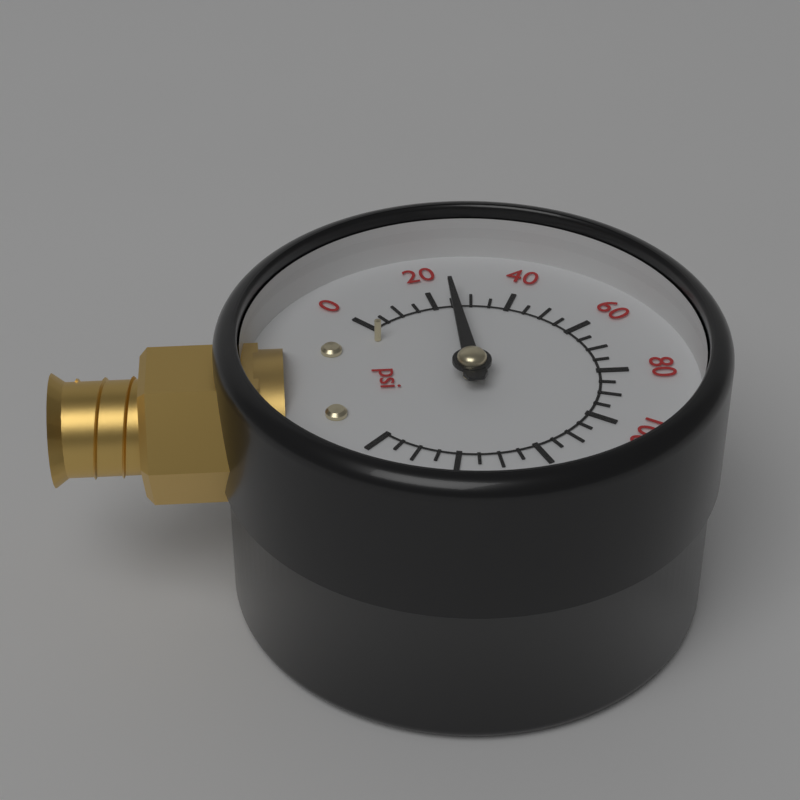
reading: 25 psi
